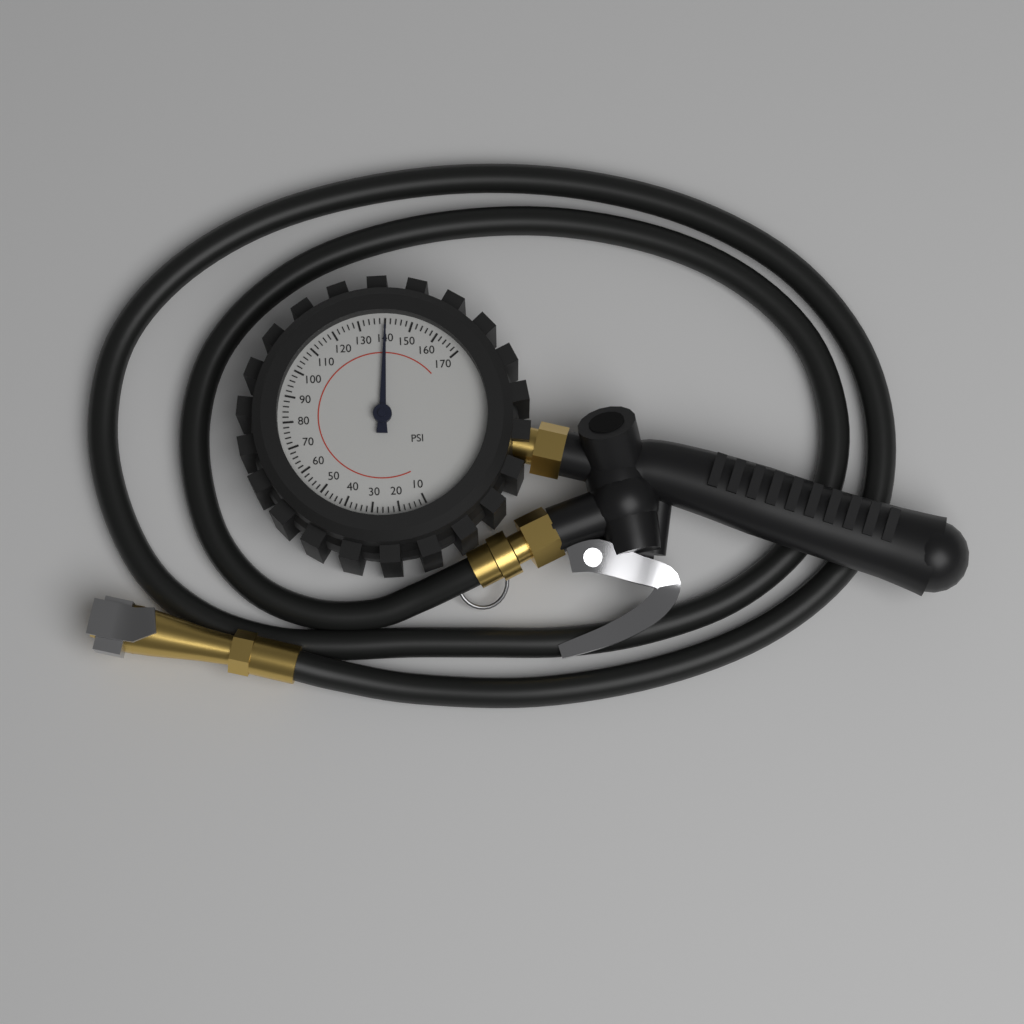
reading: 140 psi
